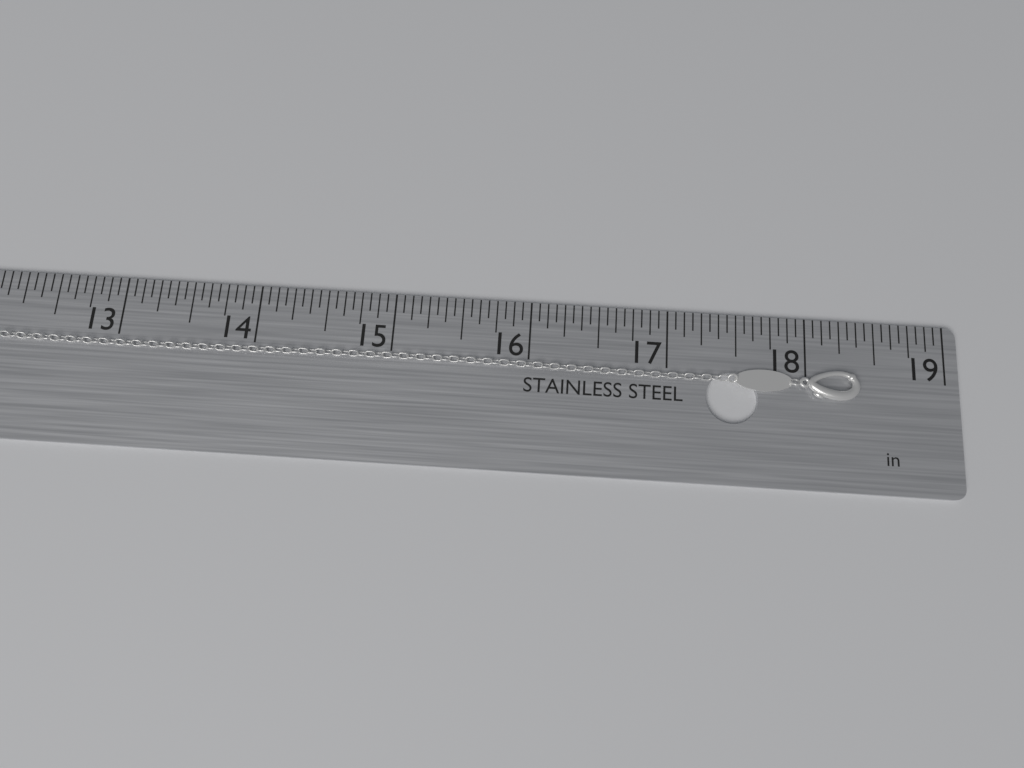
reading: 18.3750 in
